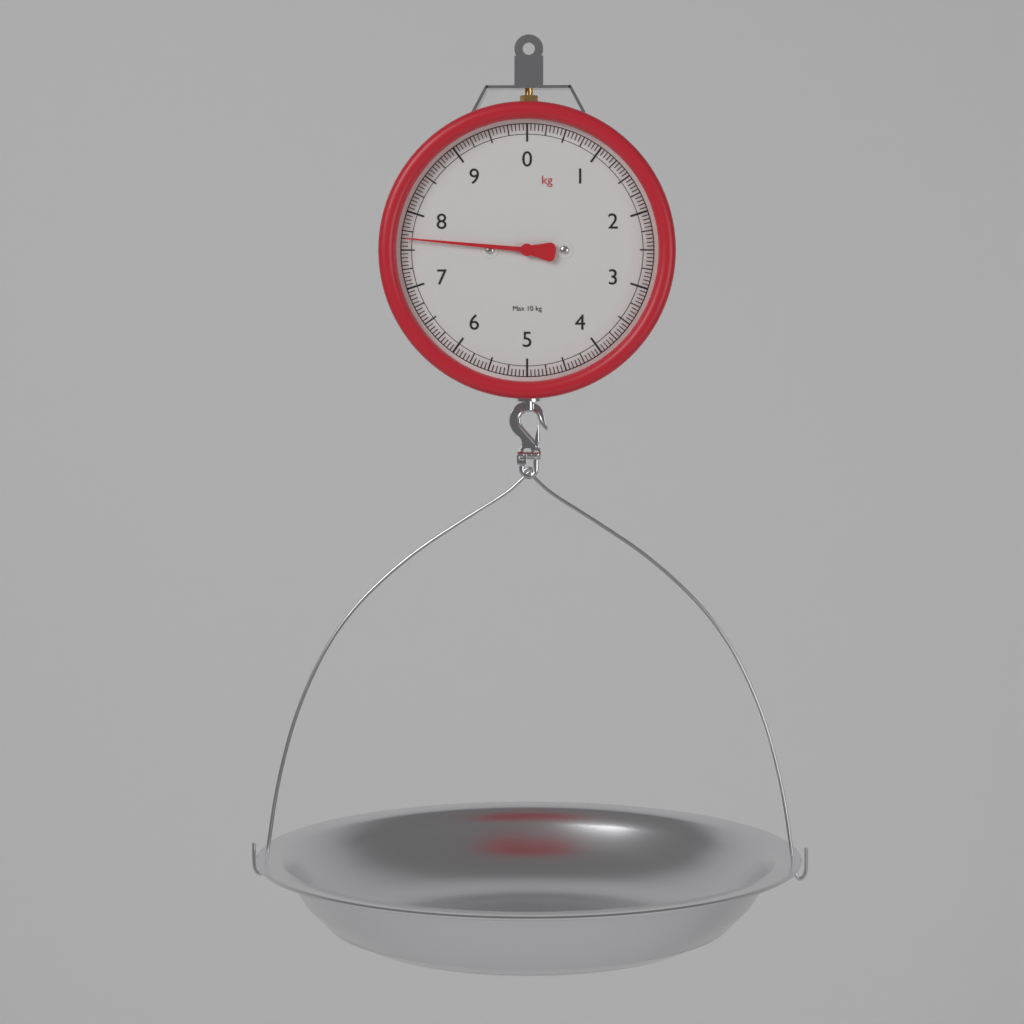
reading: 7.65 kg
